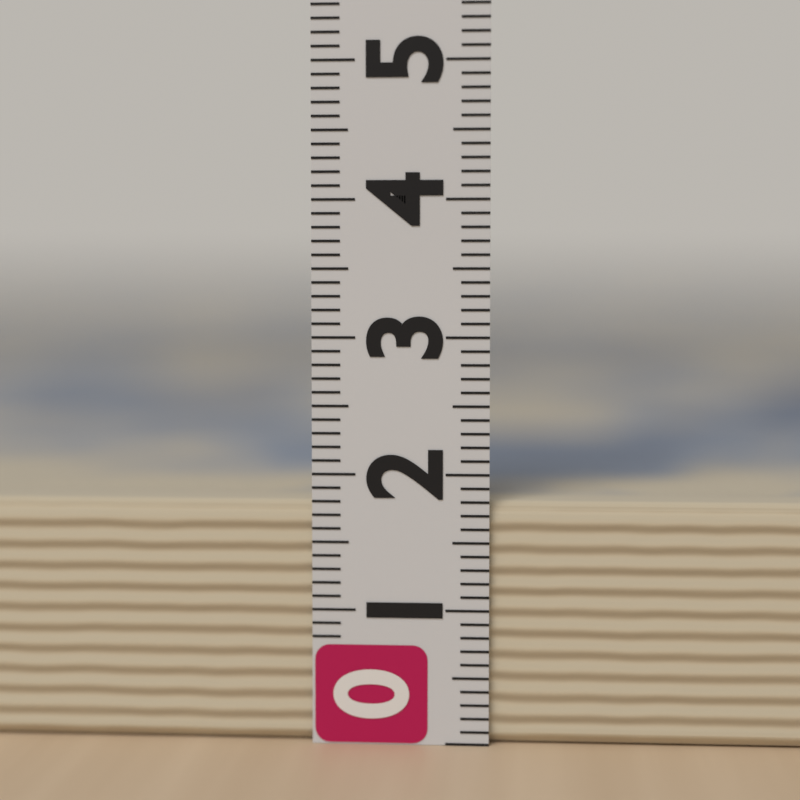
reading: 1.8 (no unit)
